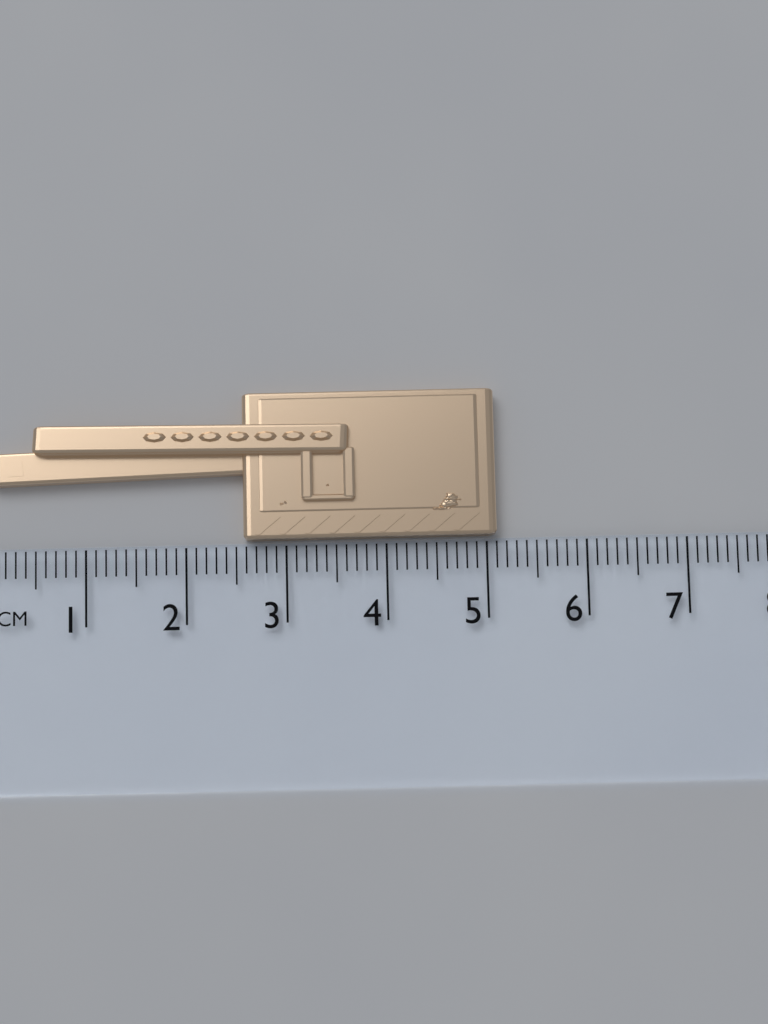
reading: 5.1 cm
